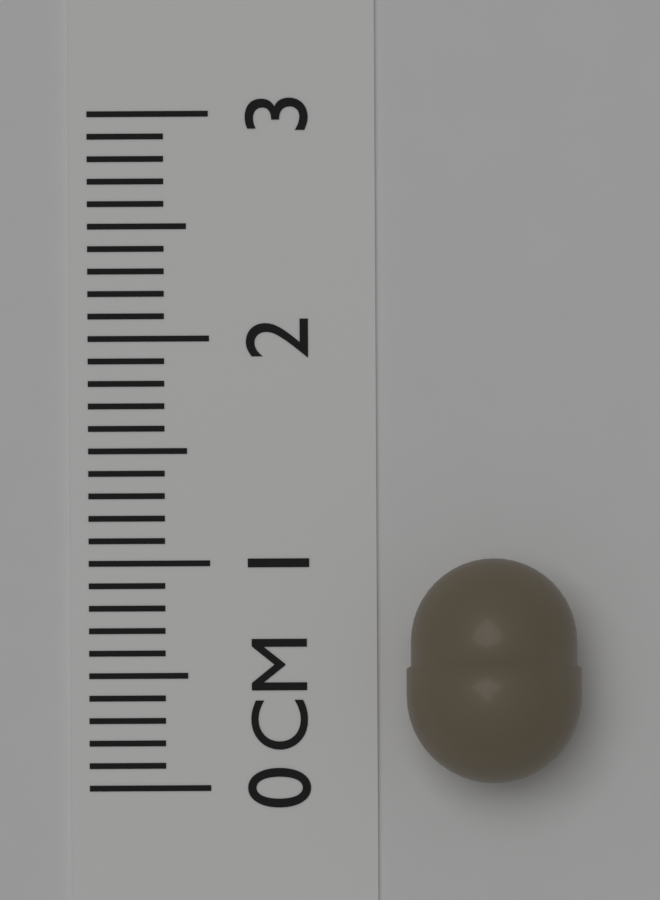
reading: 1.0 cm
